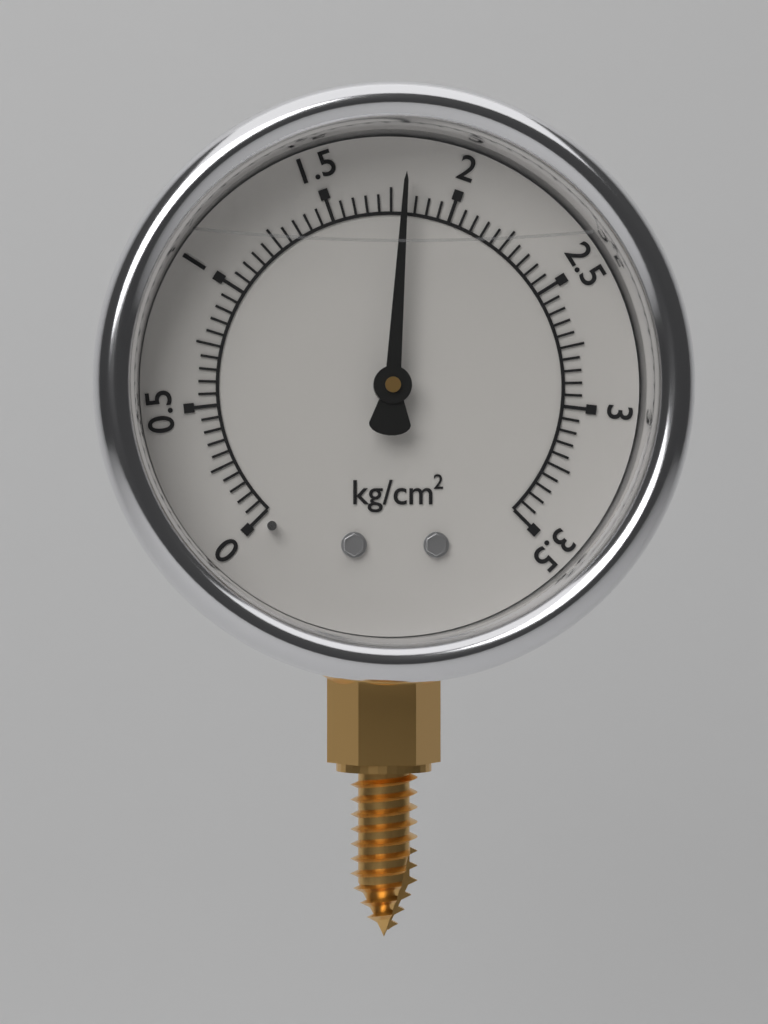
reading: 1.80 kg/cm²
